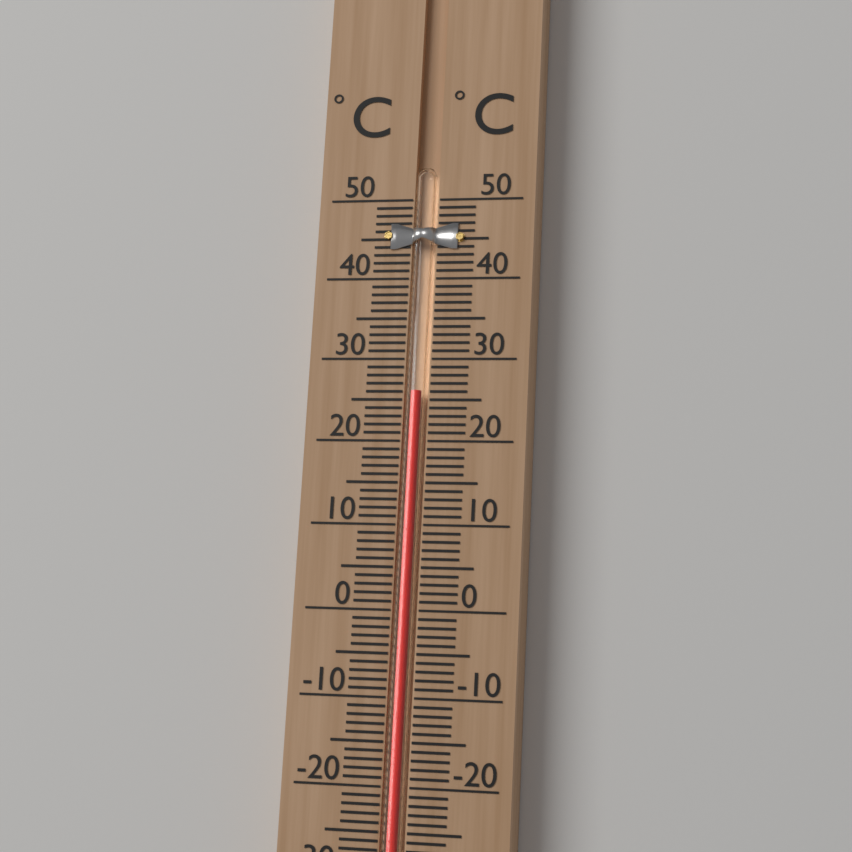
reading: 26 °C
